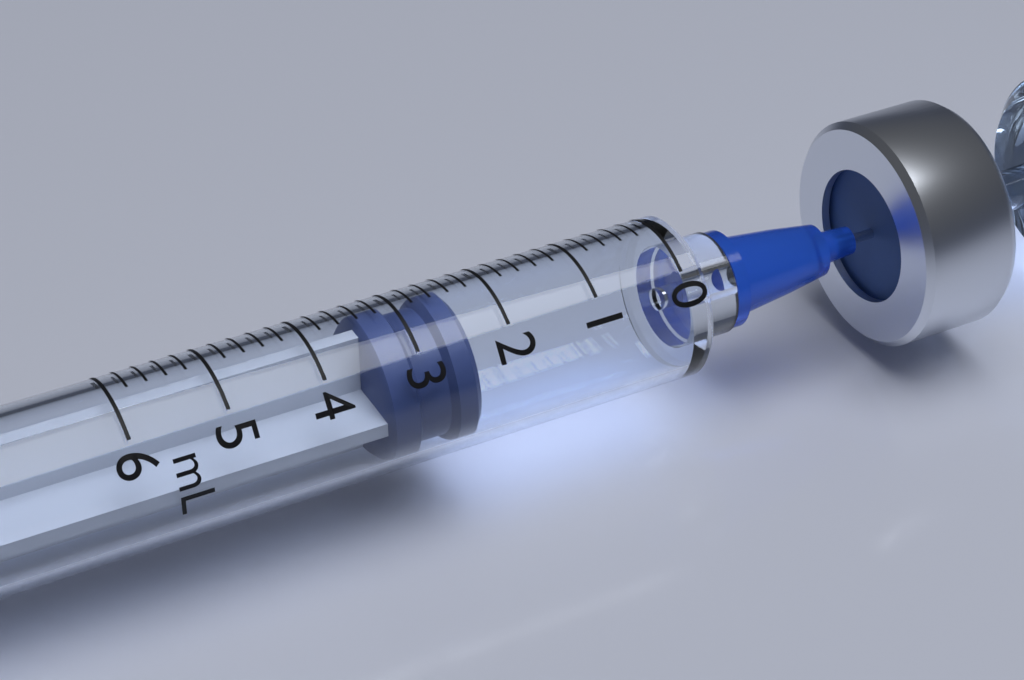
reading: 2.4 mL
